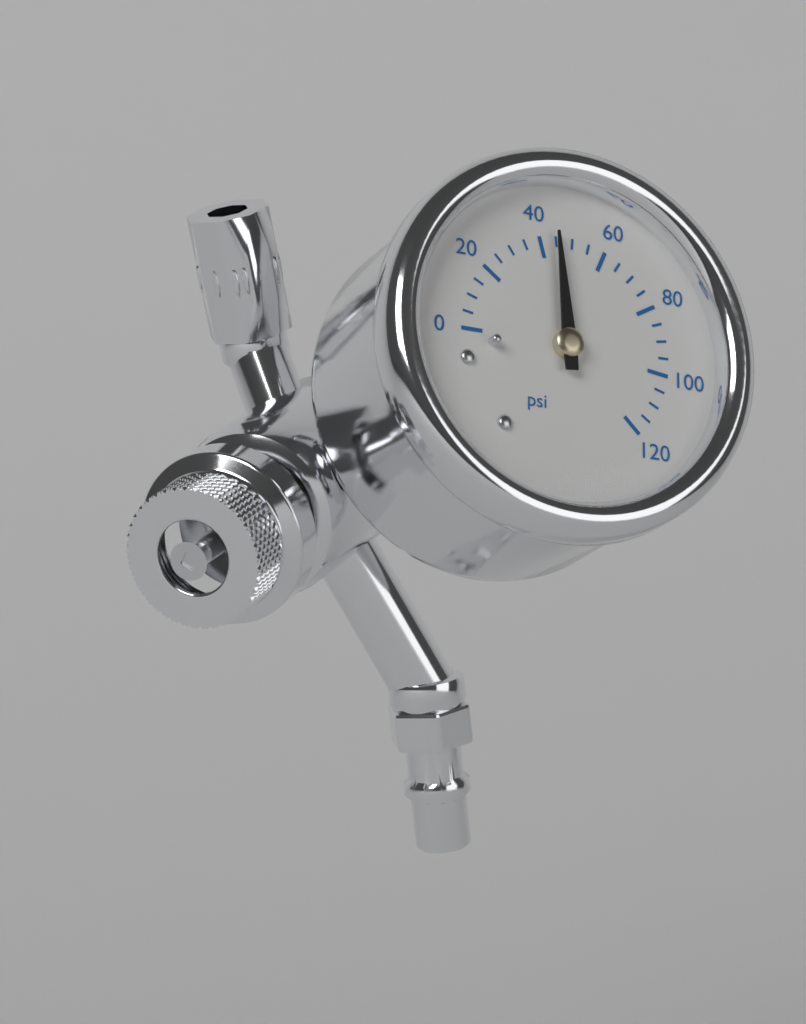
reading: 45 psi
